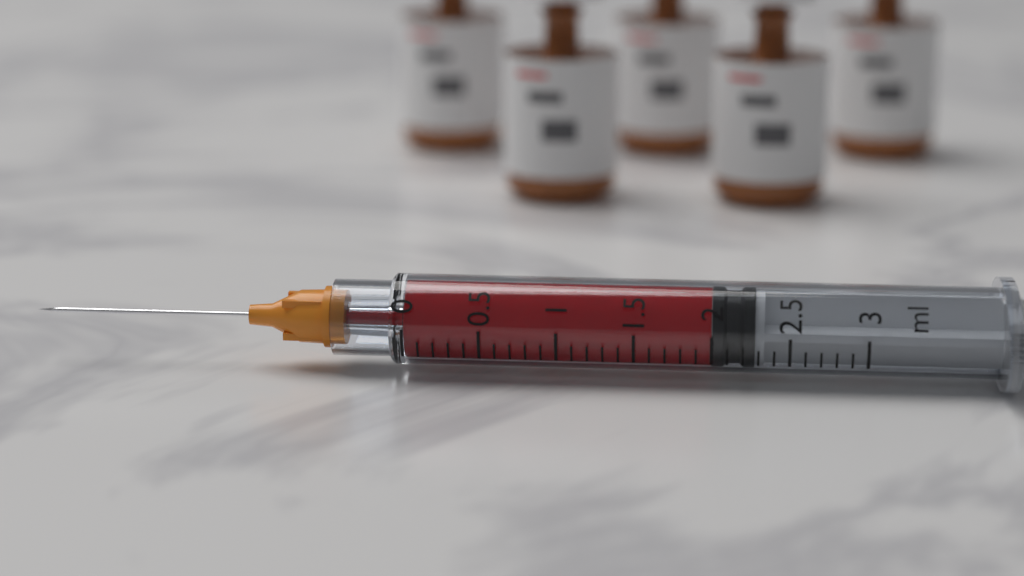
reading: 2.0 ml
